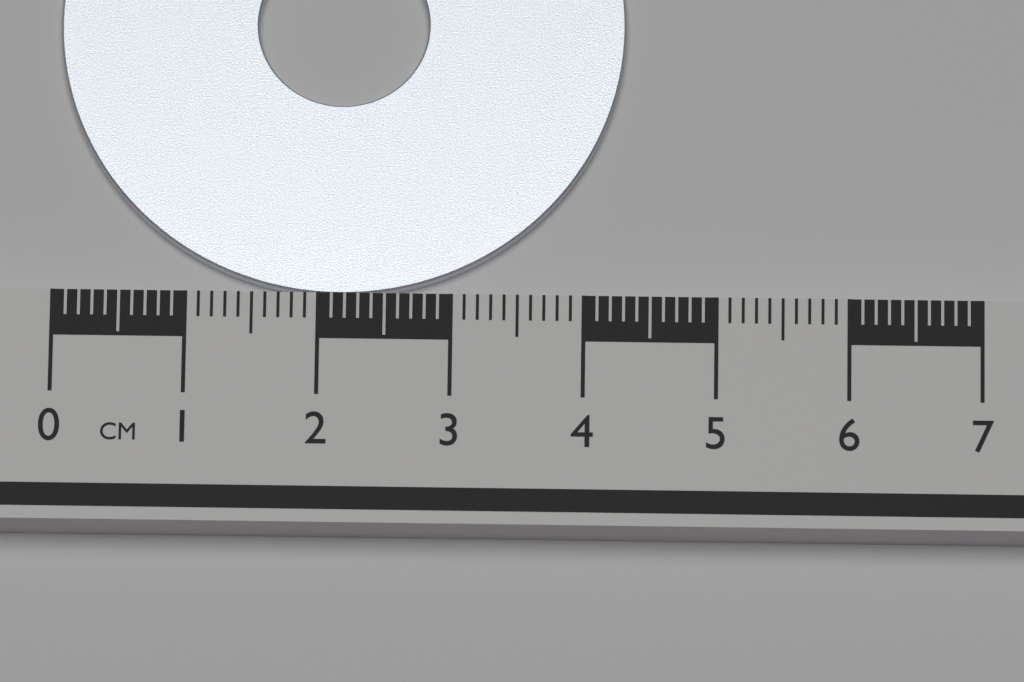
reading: 4.3 cm
